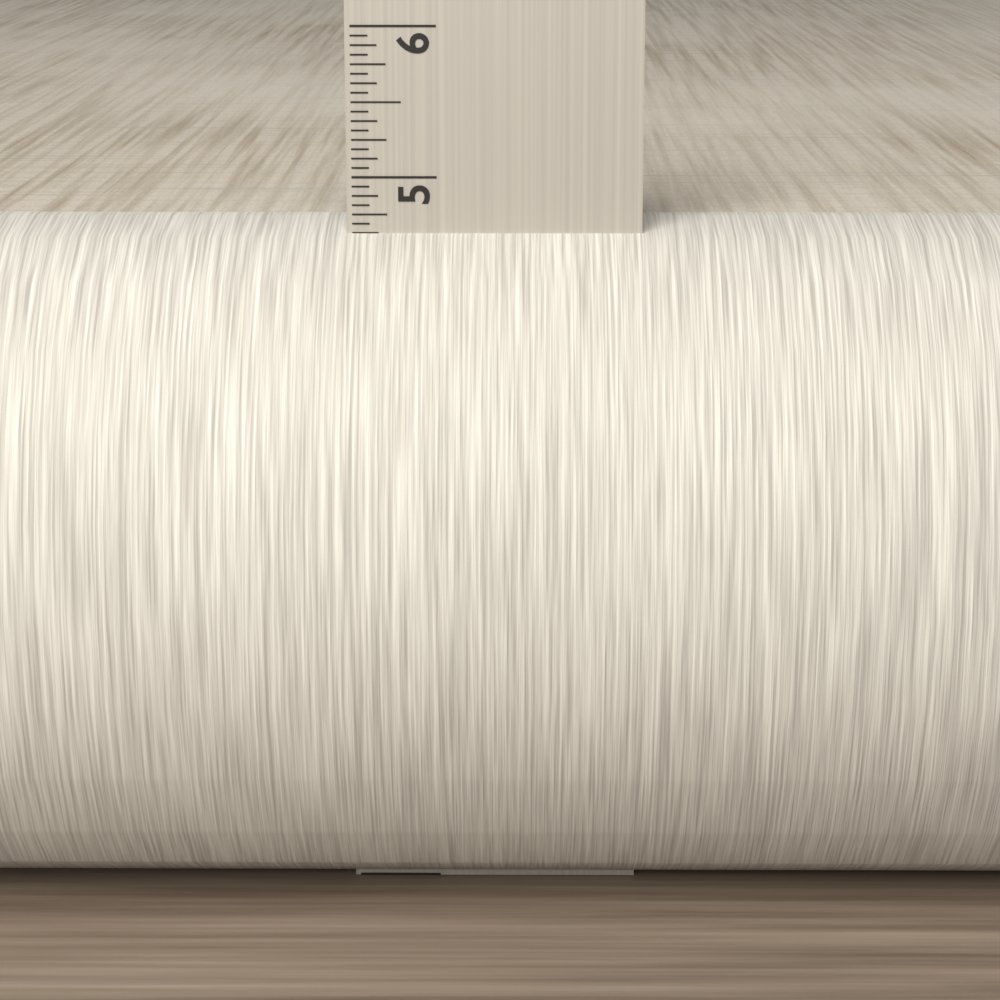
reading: 4.6875 in
